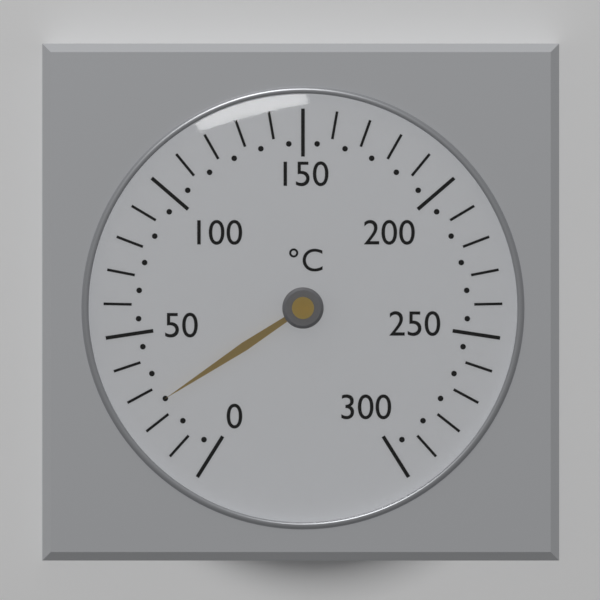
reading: 25 °C
